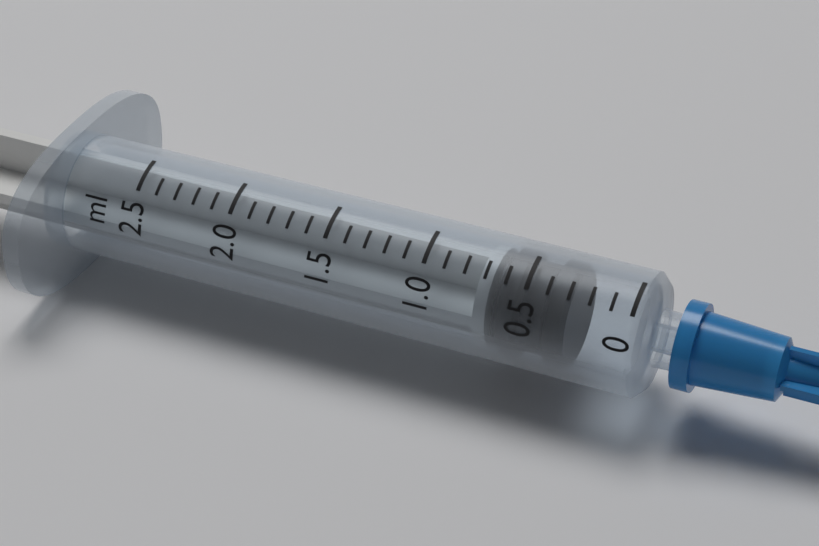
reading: 0.3 ml
